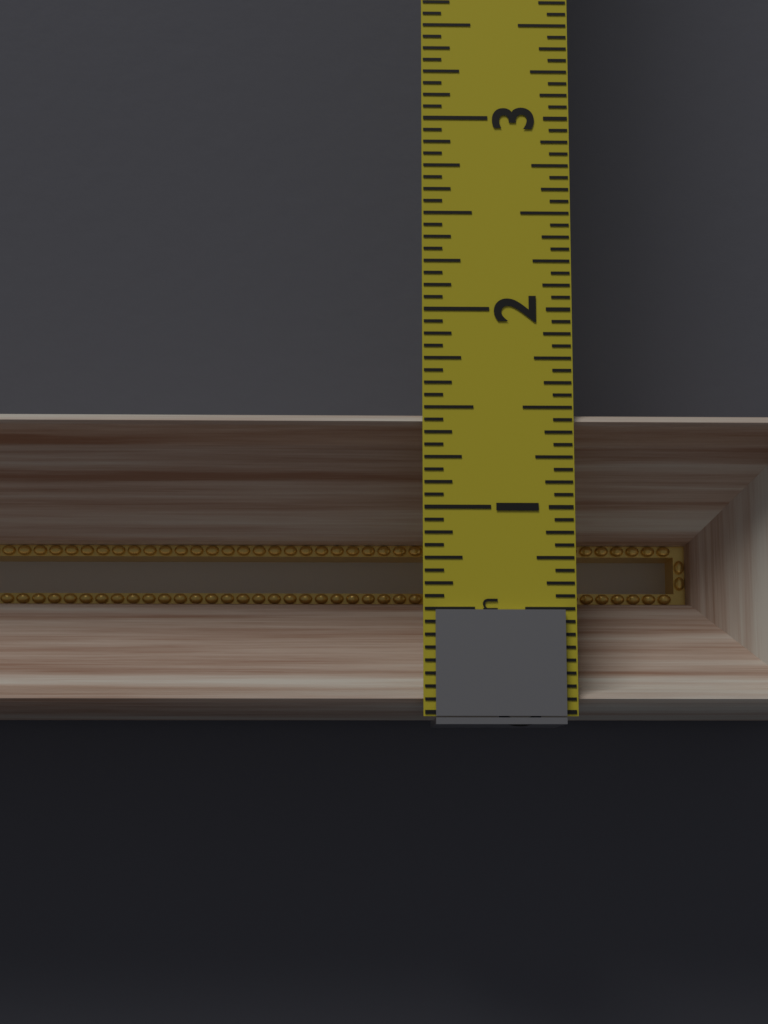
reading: 1.5000 in
